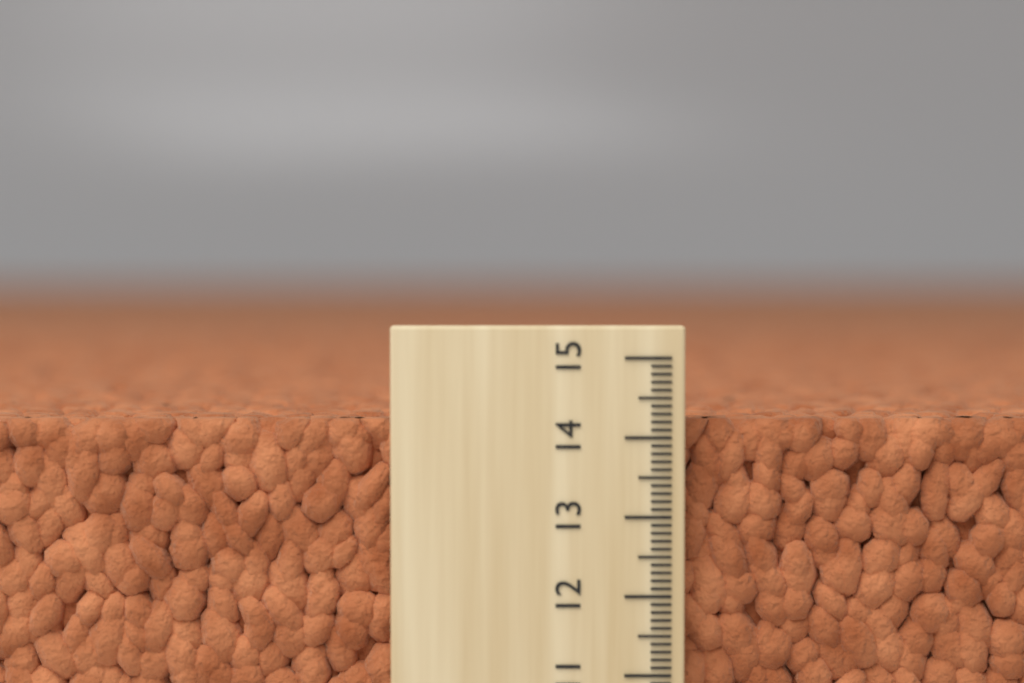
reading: 14.2 (no unit)
